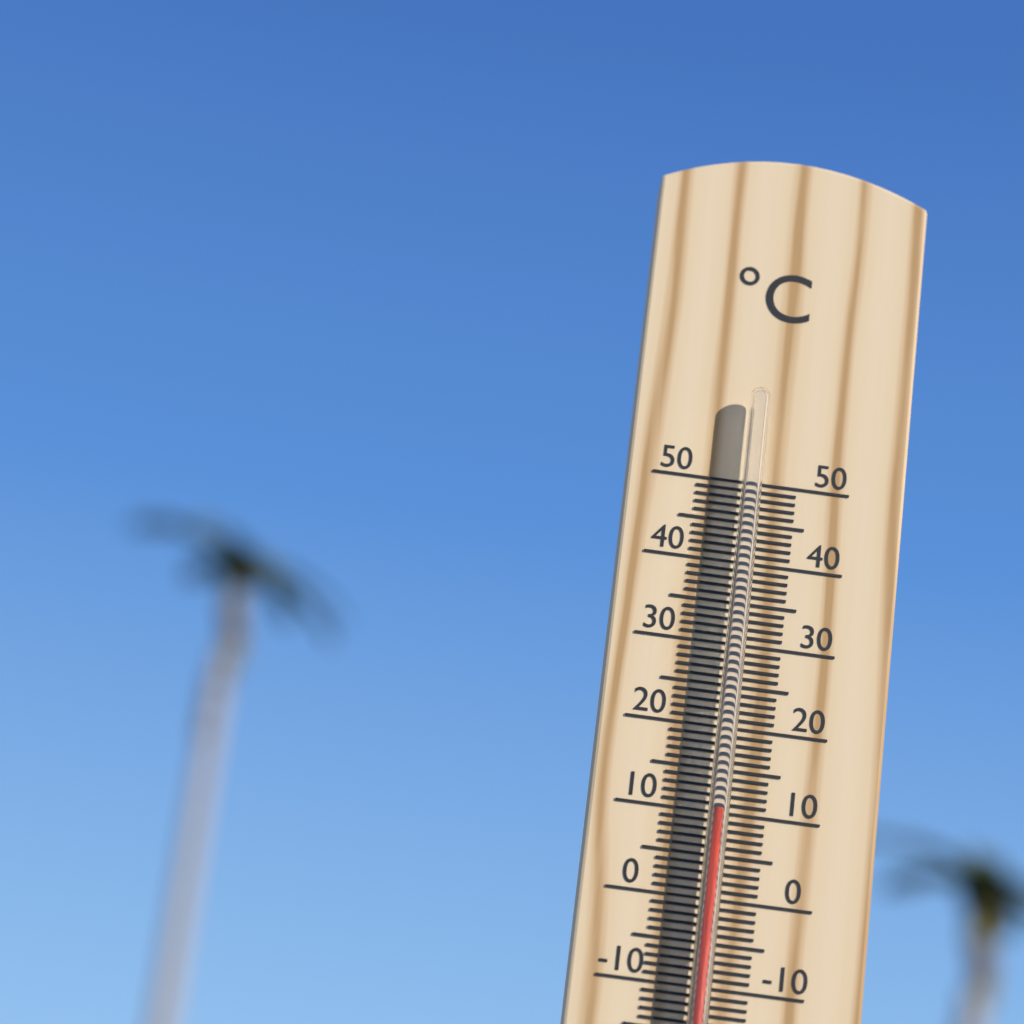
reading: 10 °C
